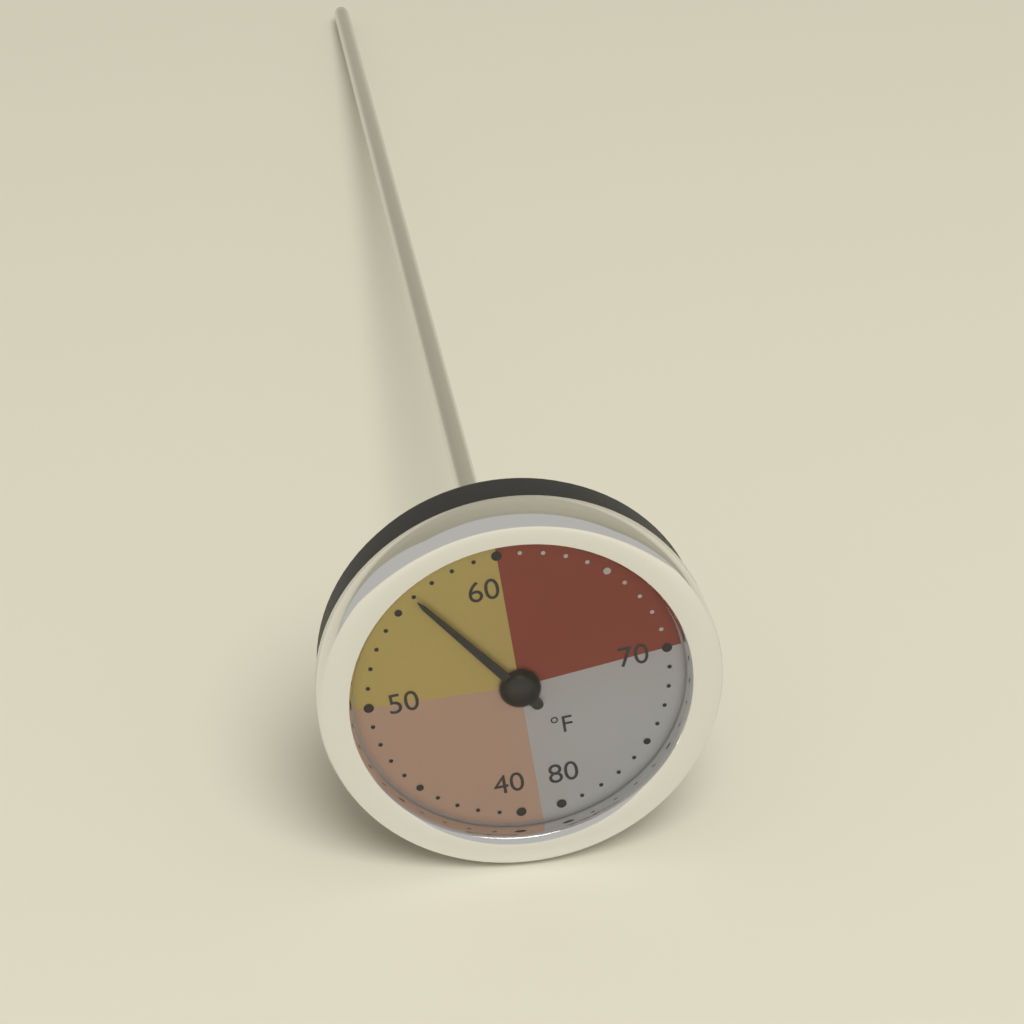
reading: 56 °F
